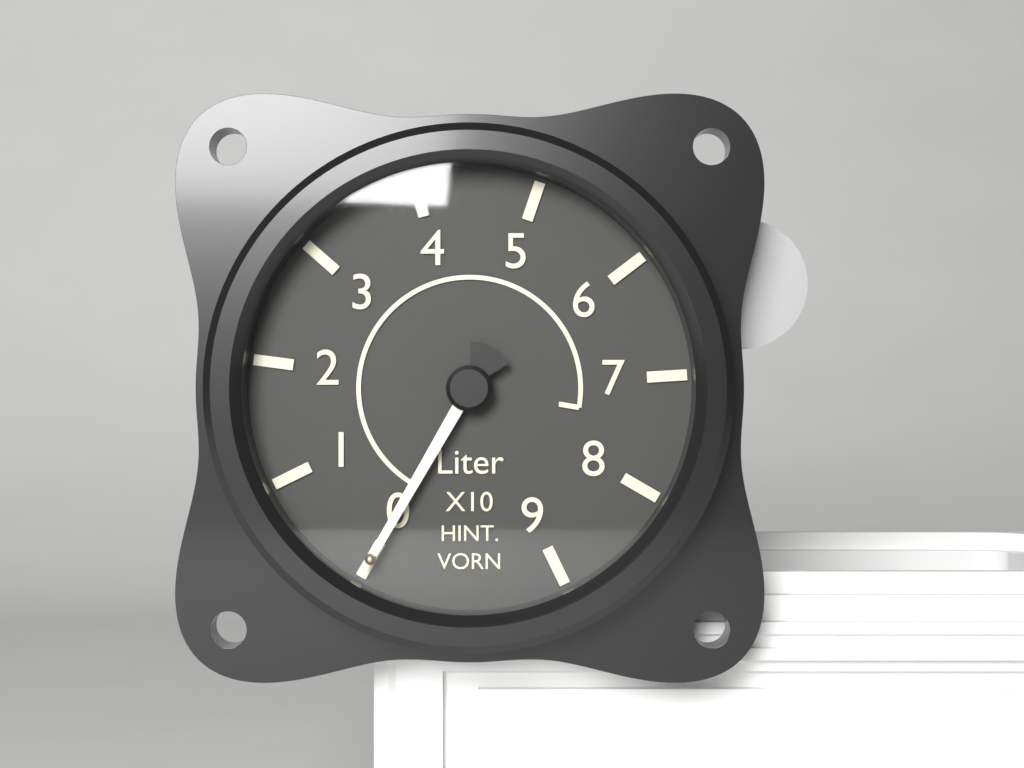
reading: 0 Liter
